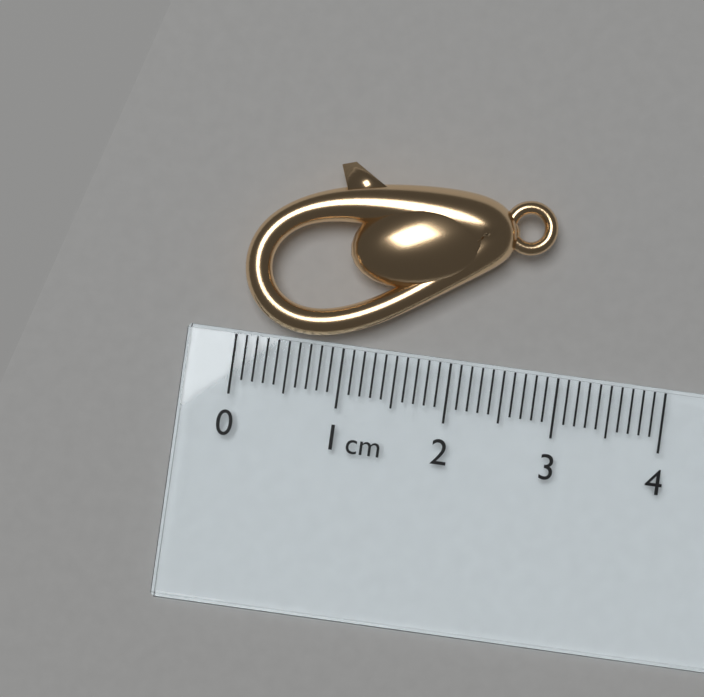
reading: 2.8 cm
